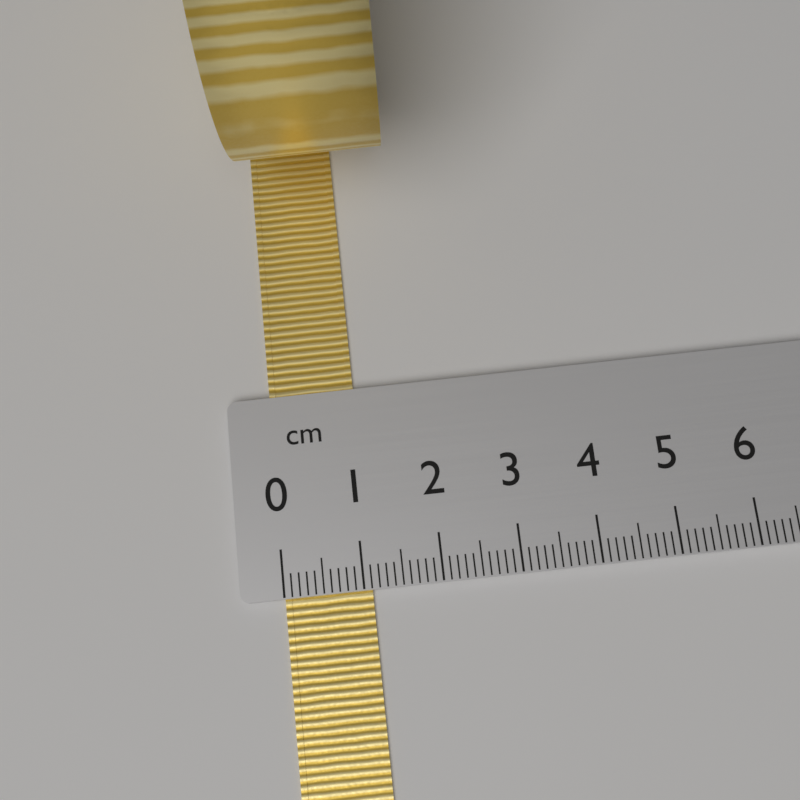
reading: 1.1 cm
